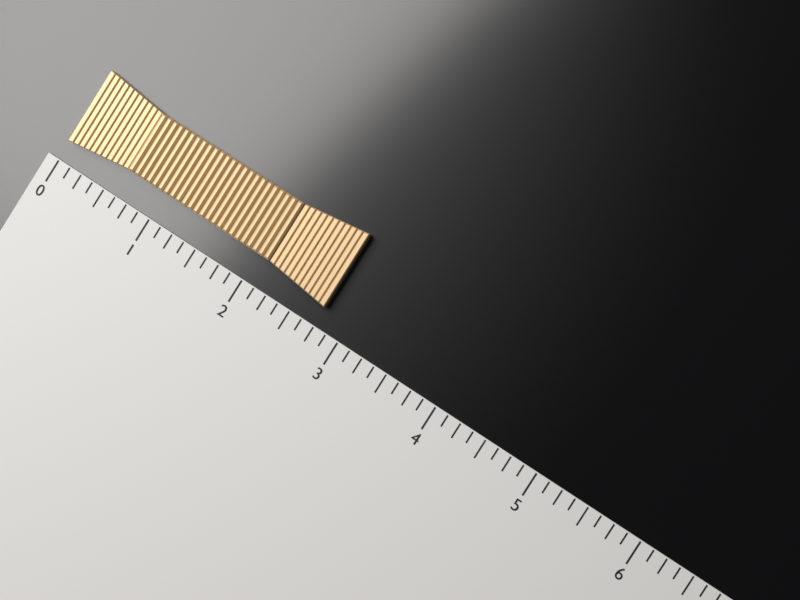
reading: 2.750 (no unit)
